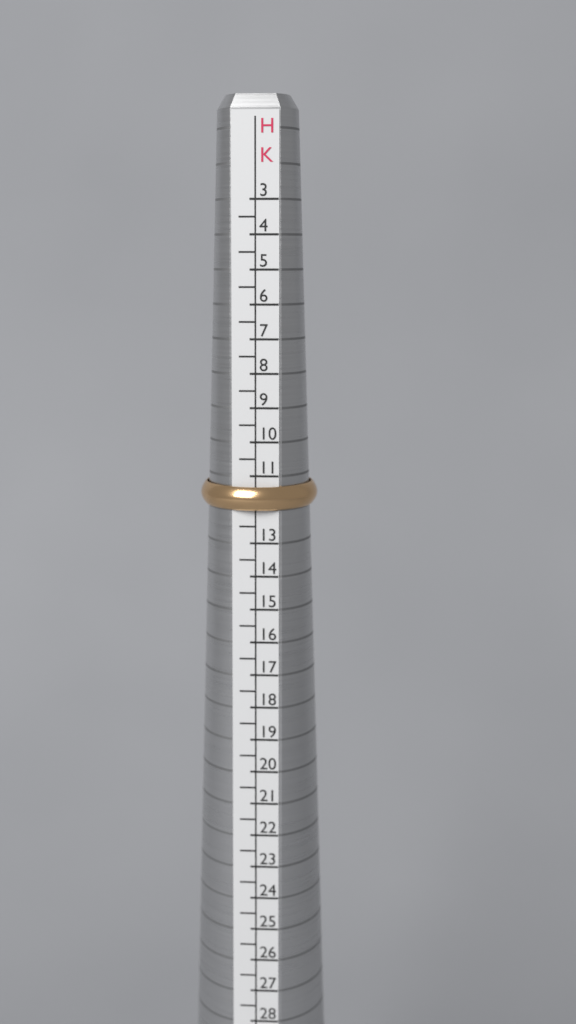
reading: 12.0 HK
